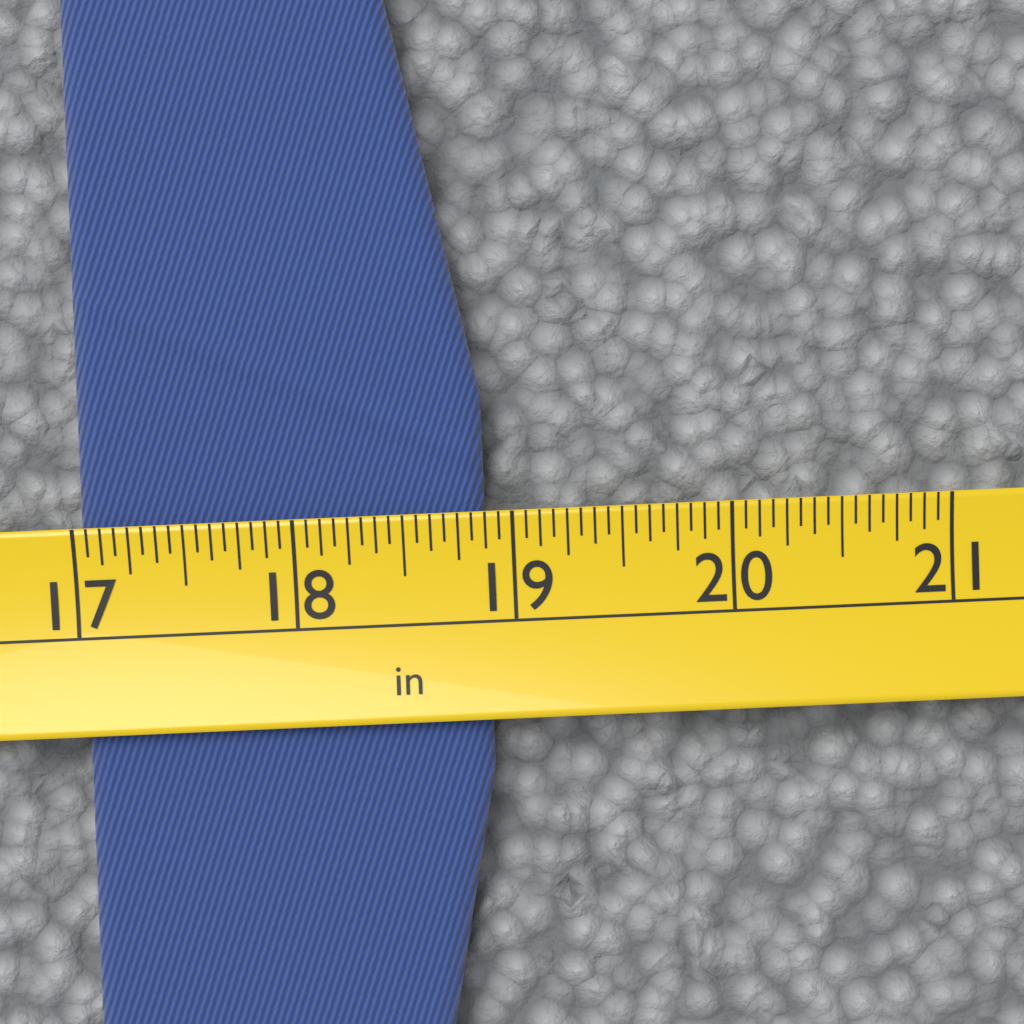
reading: 18.8750 in
